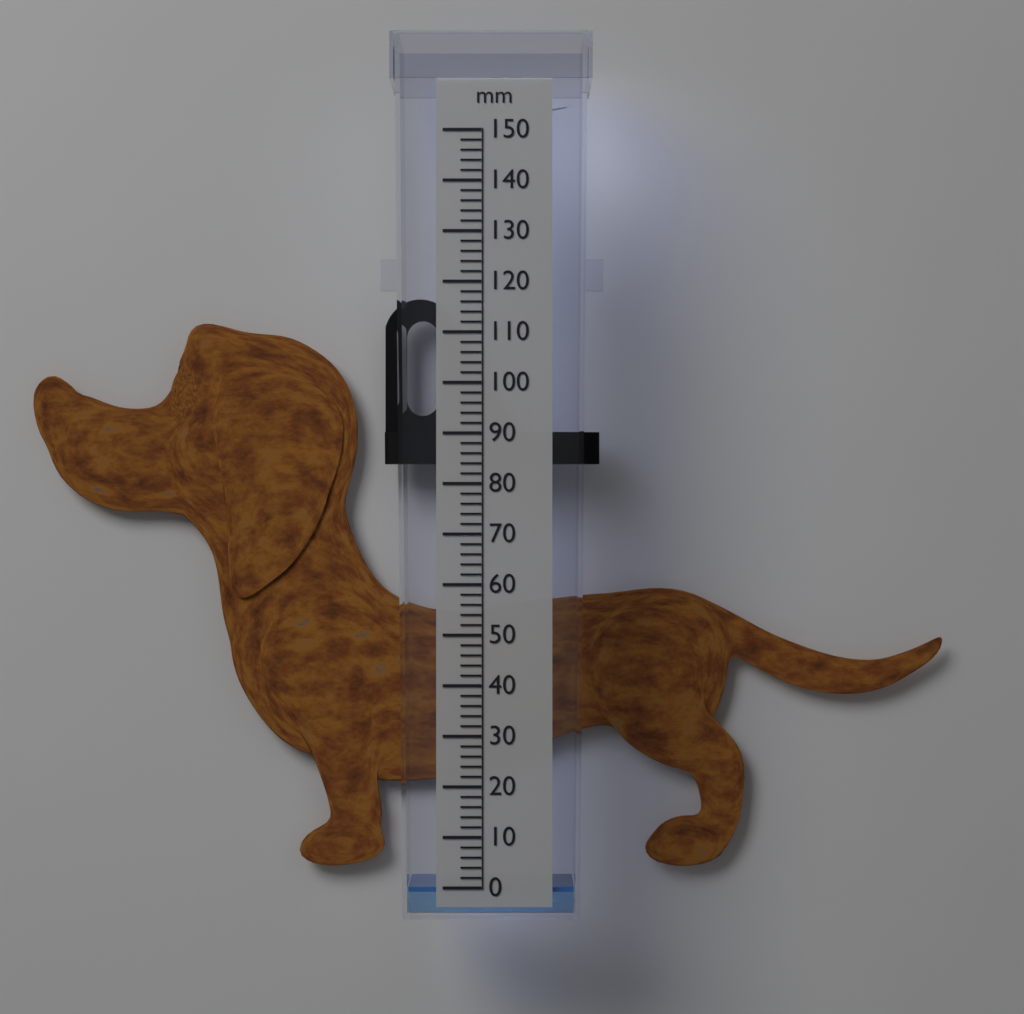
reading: 0 mm
